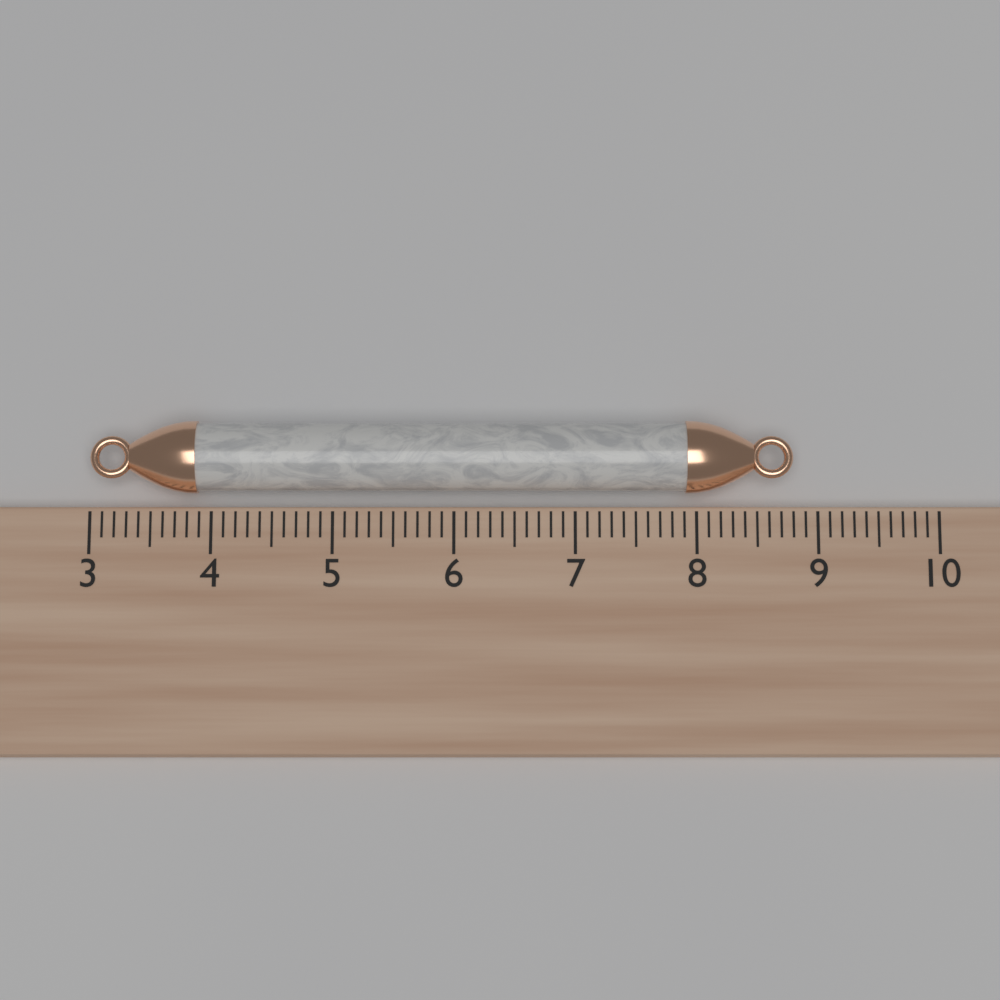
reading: 8.8 (no unit)
